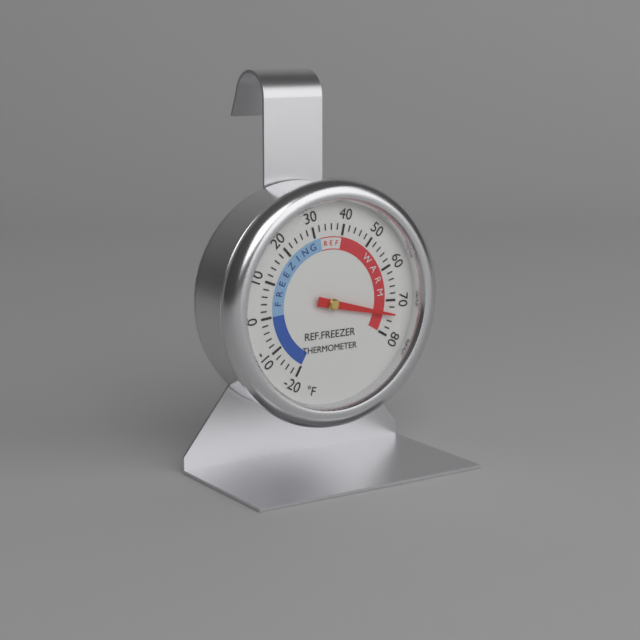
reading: 74 °F
